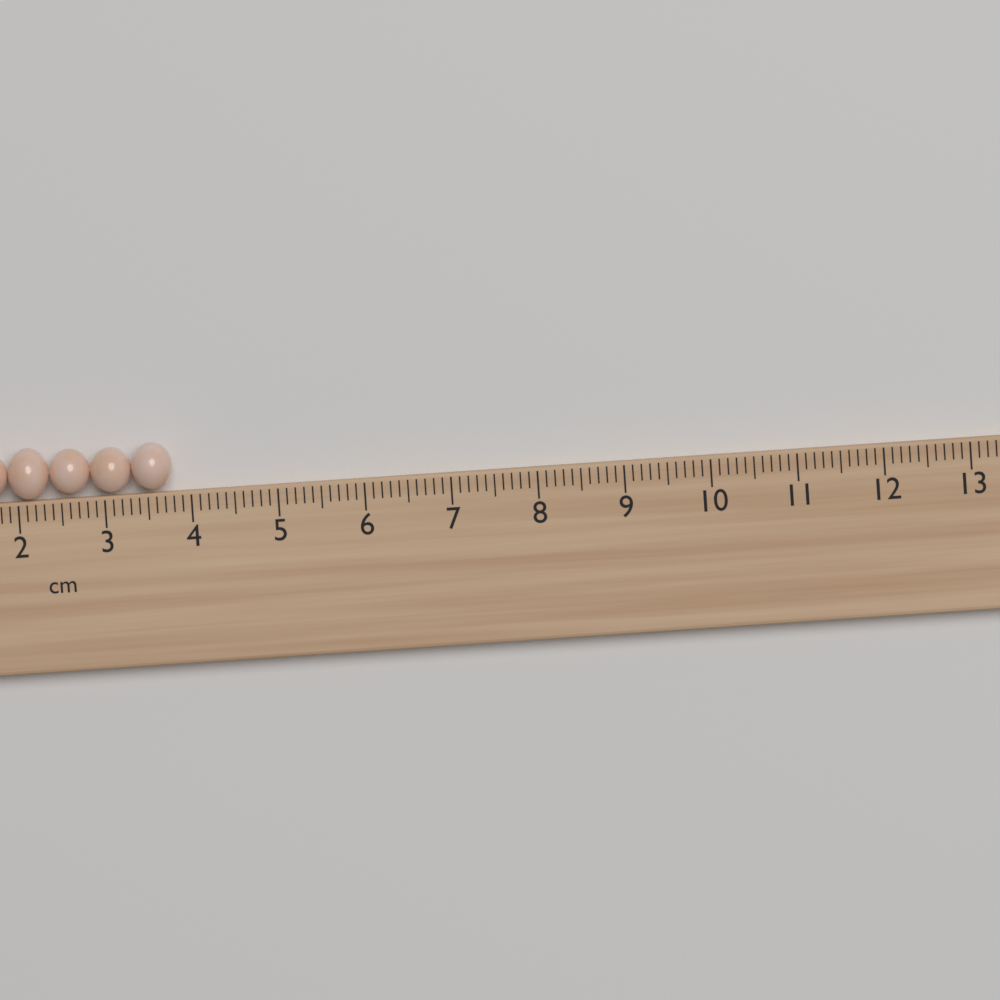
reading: 3.8 cm
